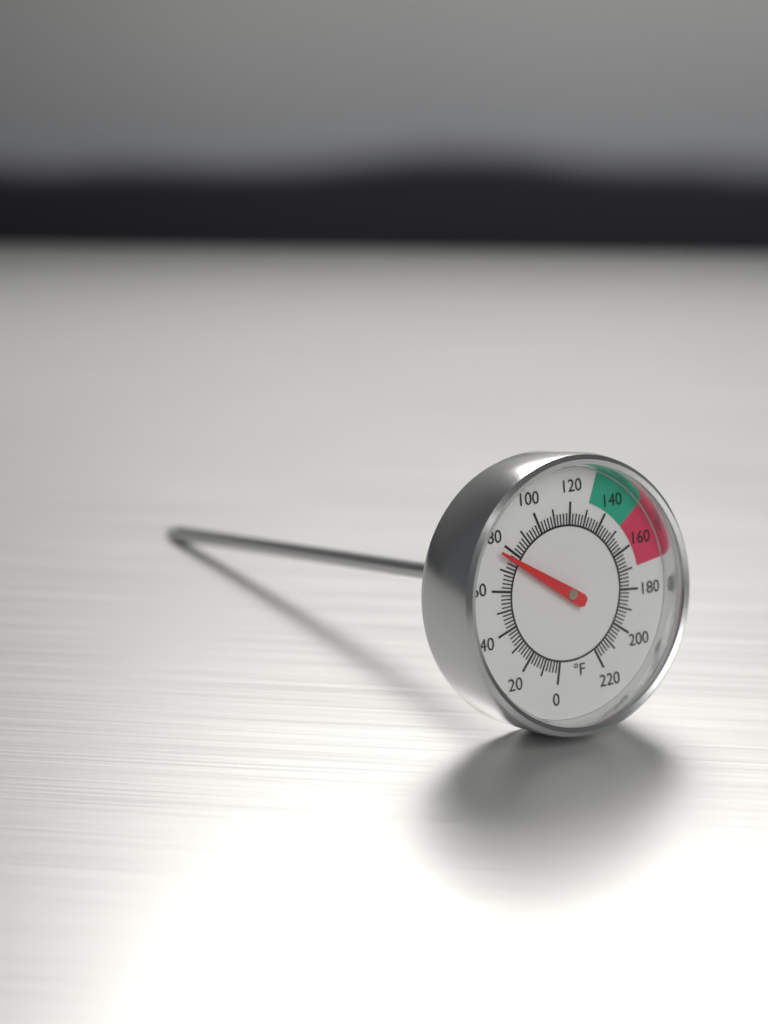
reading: 76 °F
